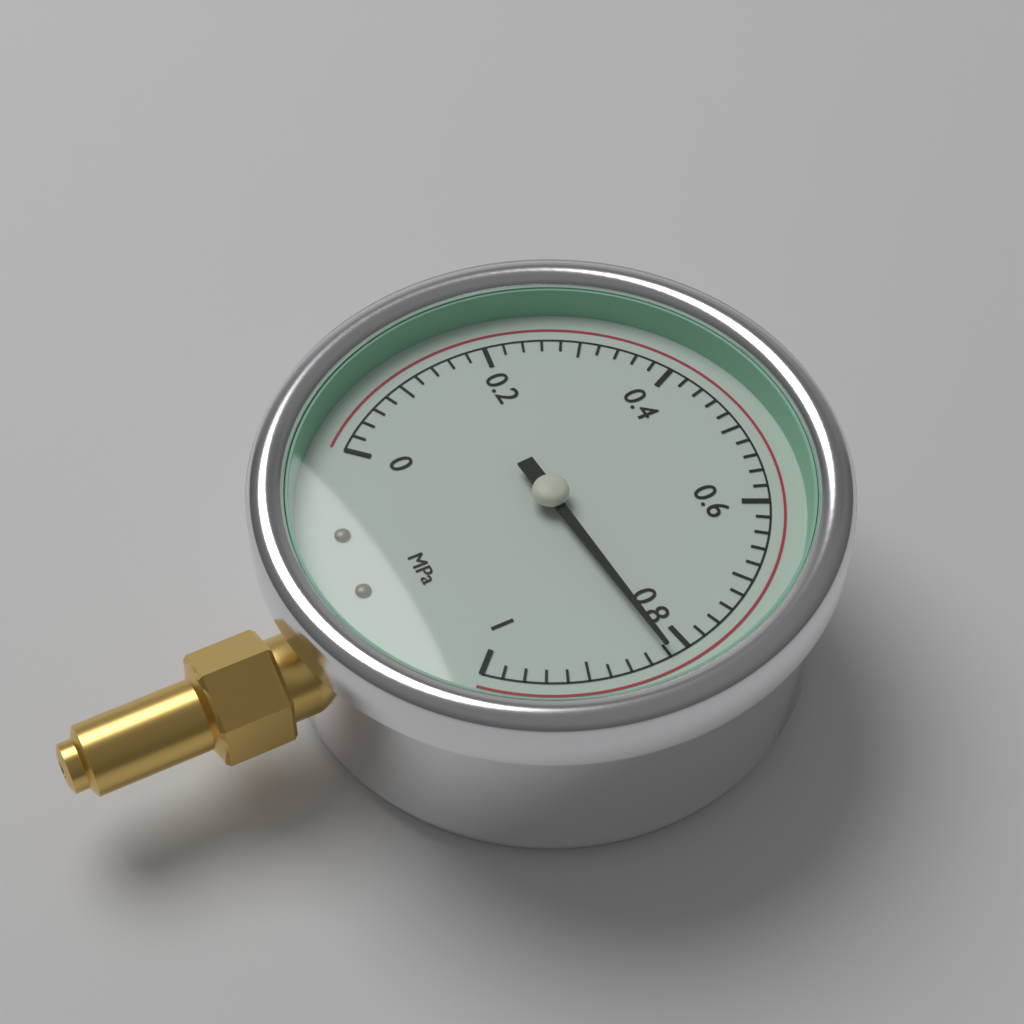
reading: 0.82 MPa
